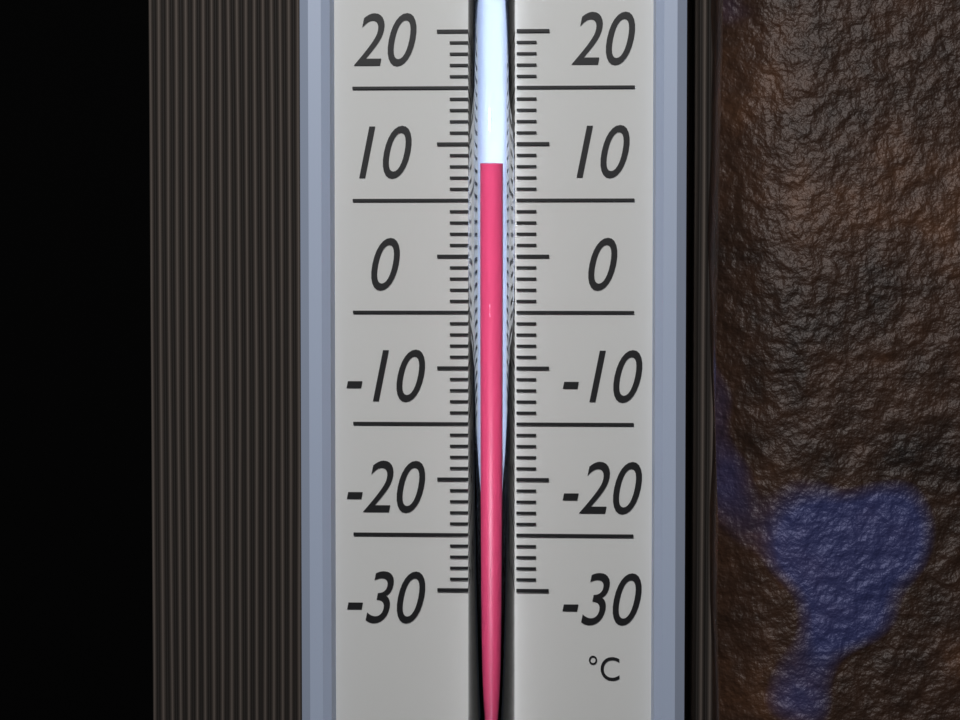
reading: 8 °C
